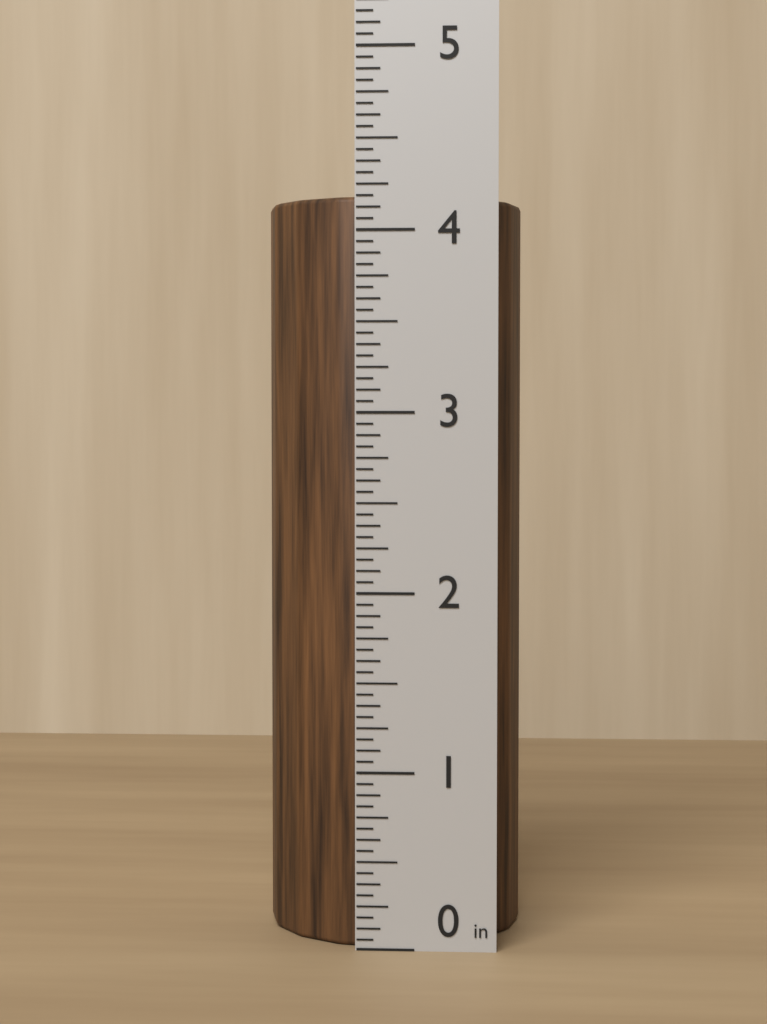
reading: 4.1875 in
